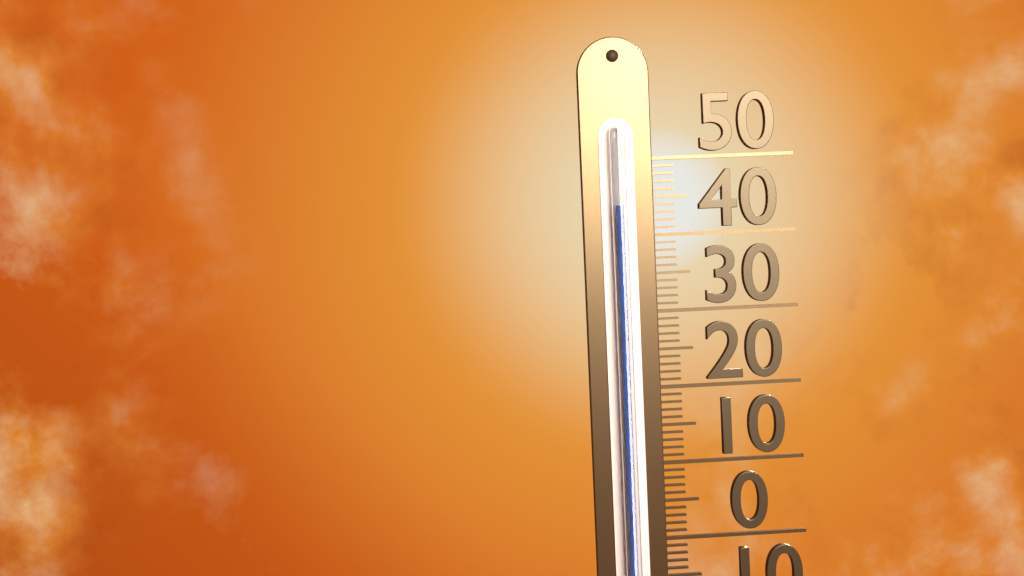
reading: 44 (no unit)
